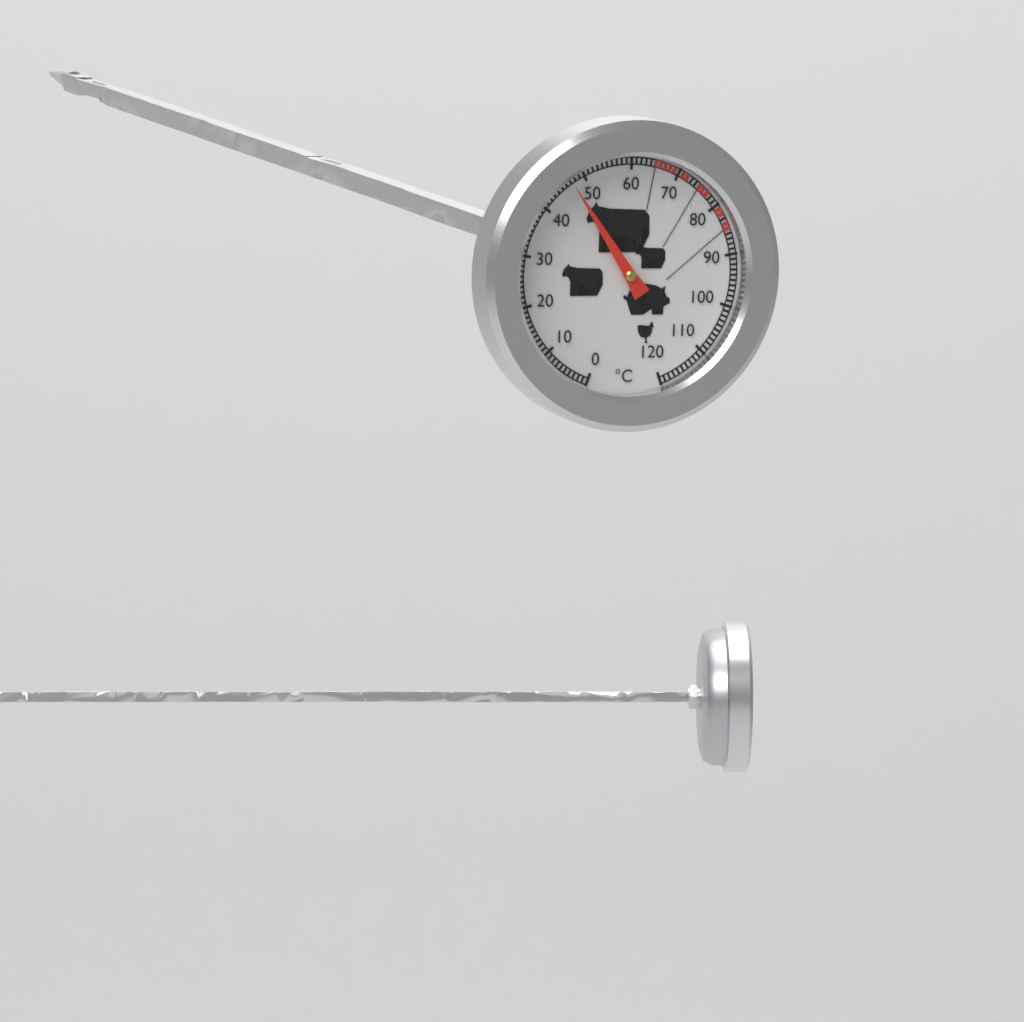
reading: 47 °C
